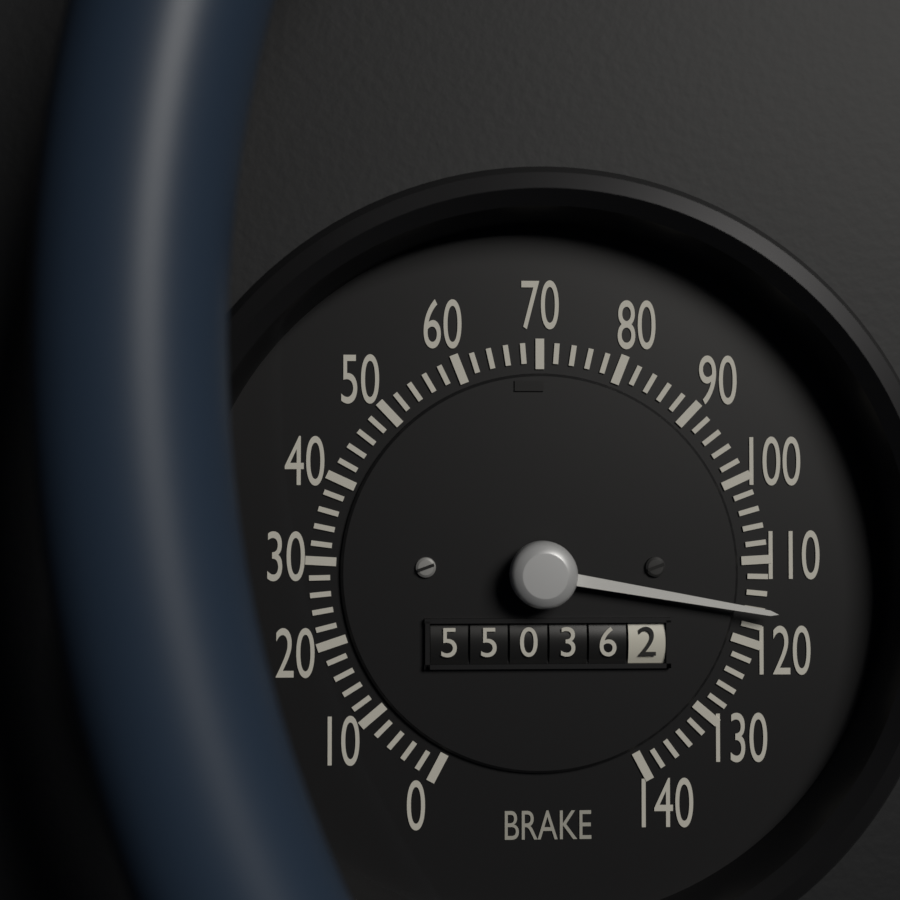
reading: 116 (no unit)
